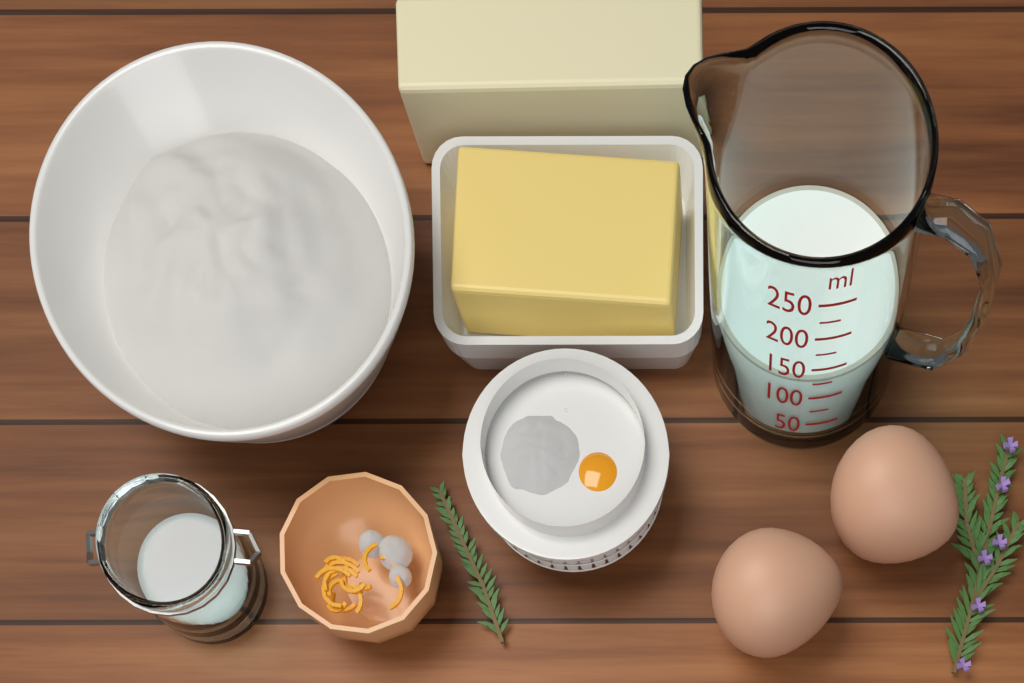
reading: 125 ml
